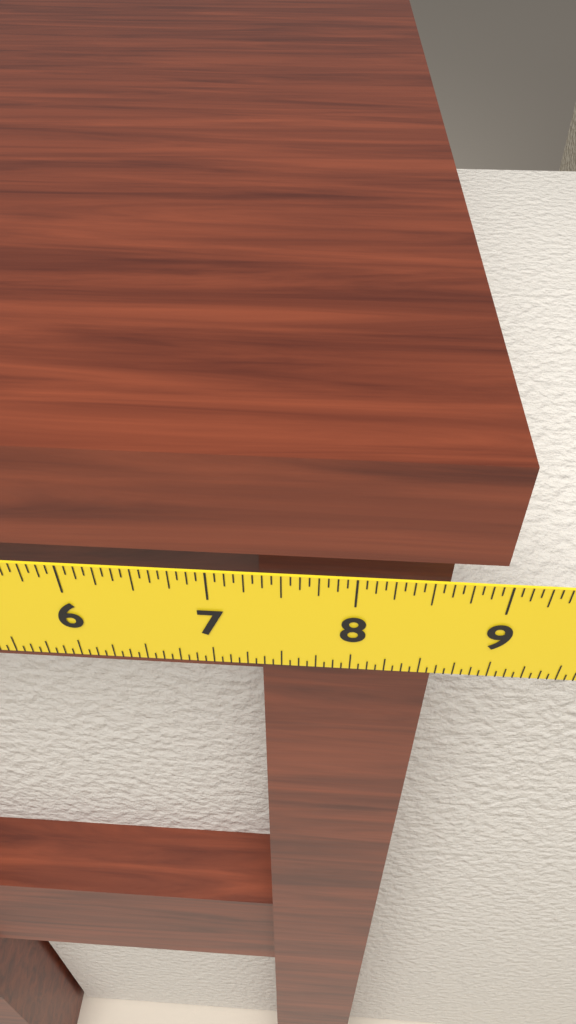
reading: 8.9375 in
